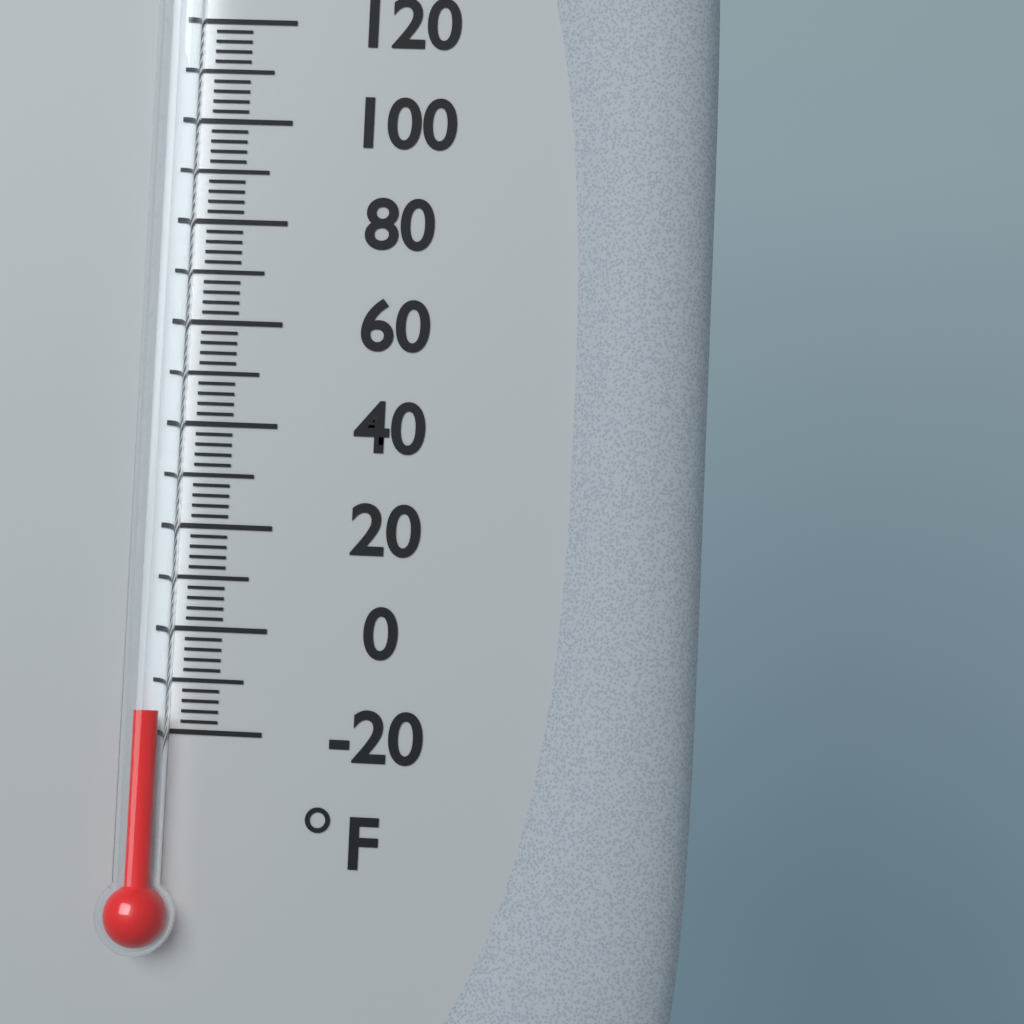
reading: -16 °F
